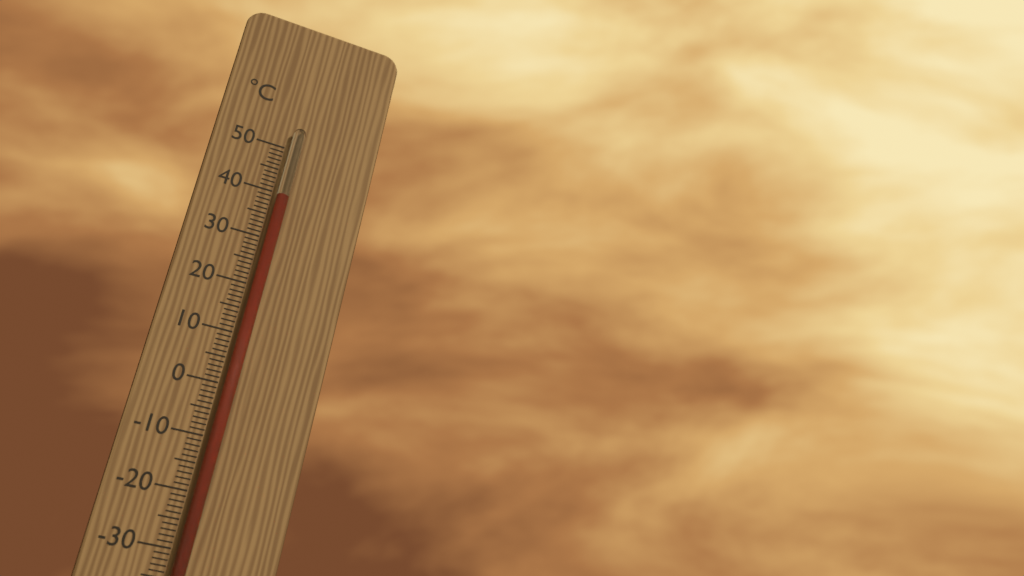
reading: 39 °C
